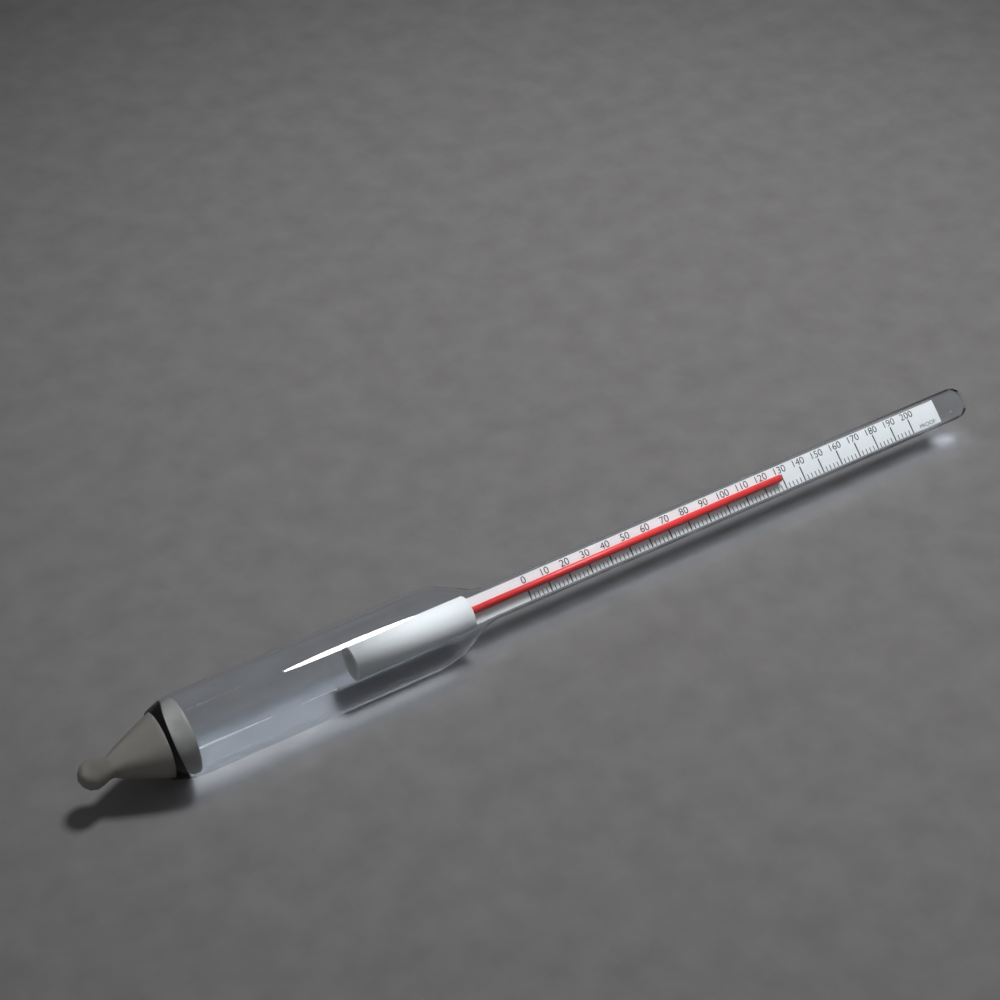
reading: 128 proof
